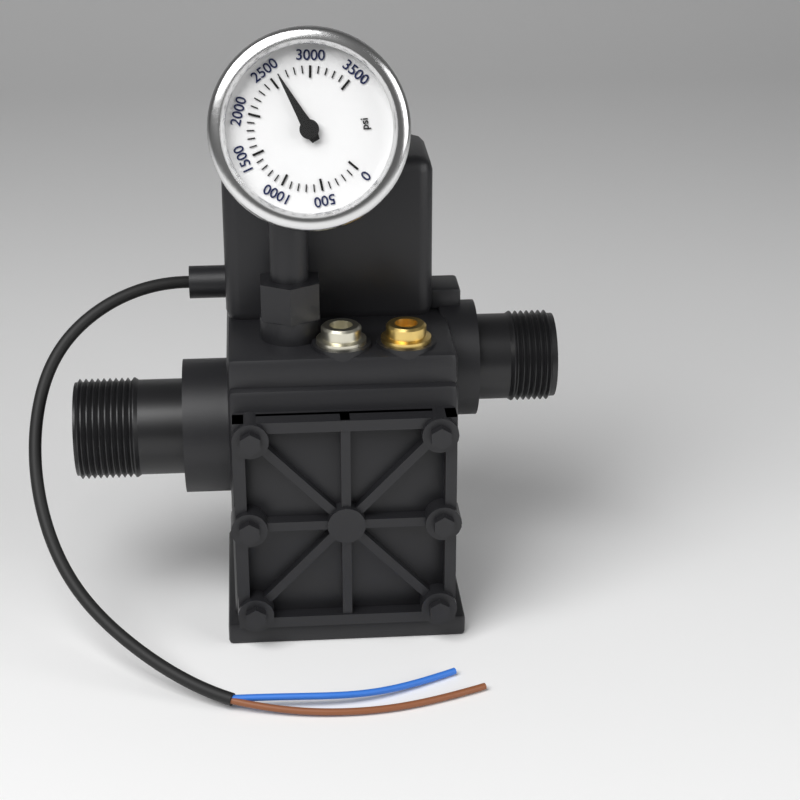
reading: 2600 psi
